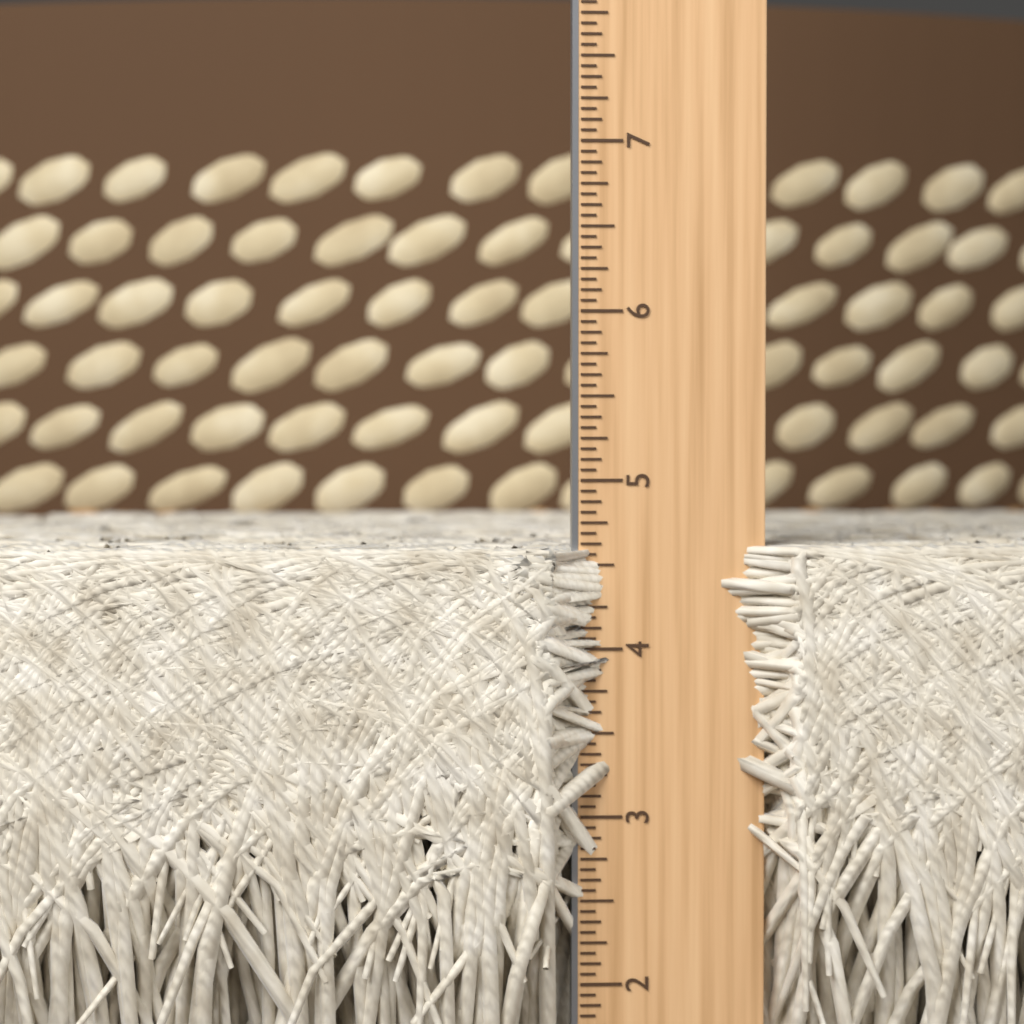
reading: 4.6250 in
